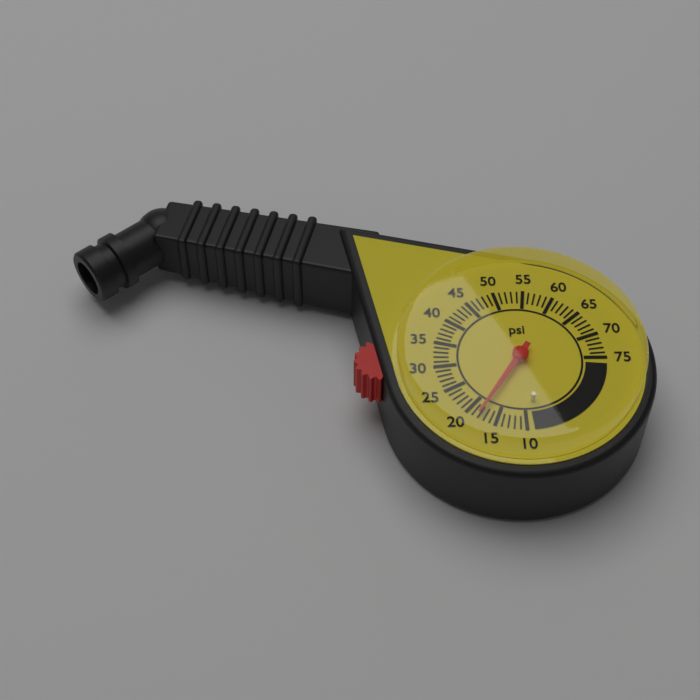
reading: 18 psi
